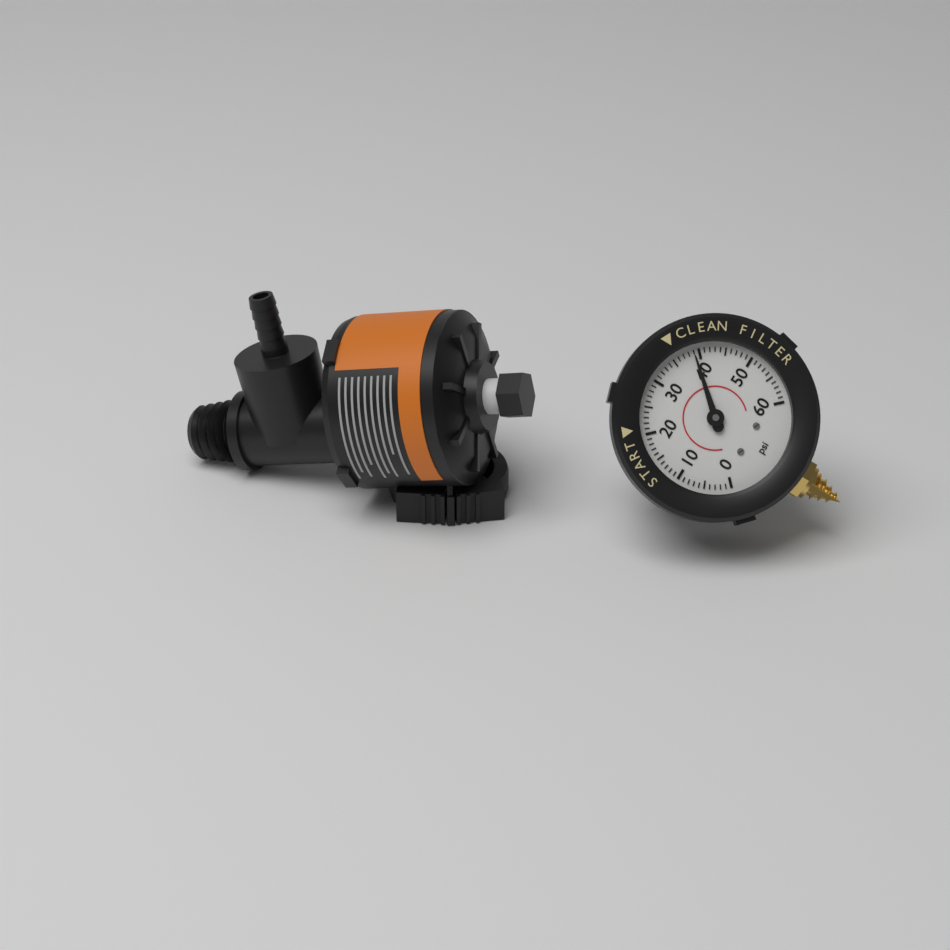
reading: 39 psi
